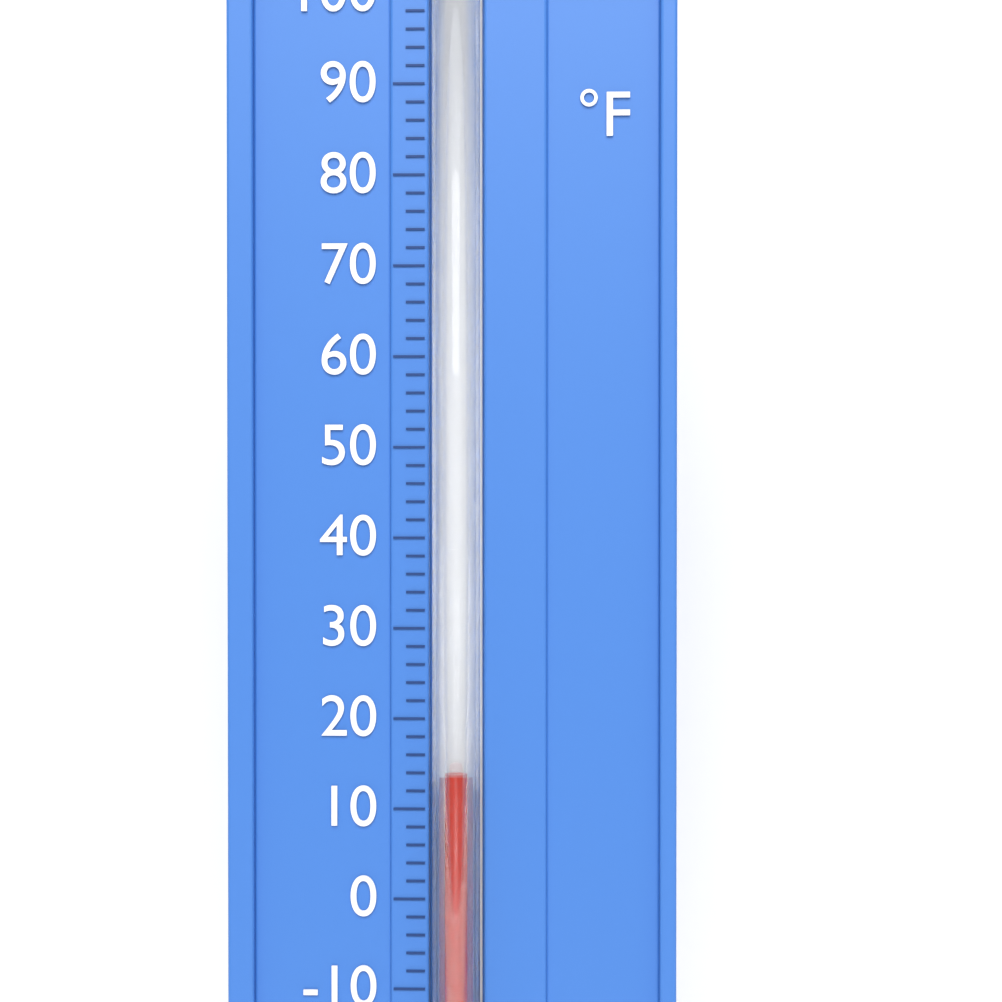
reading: 14 °F
